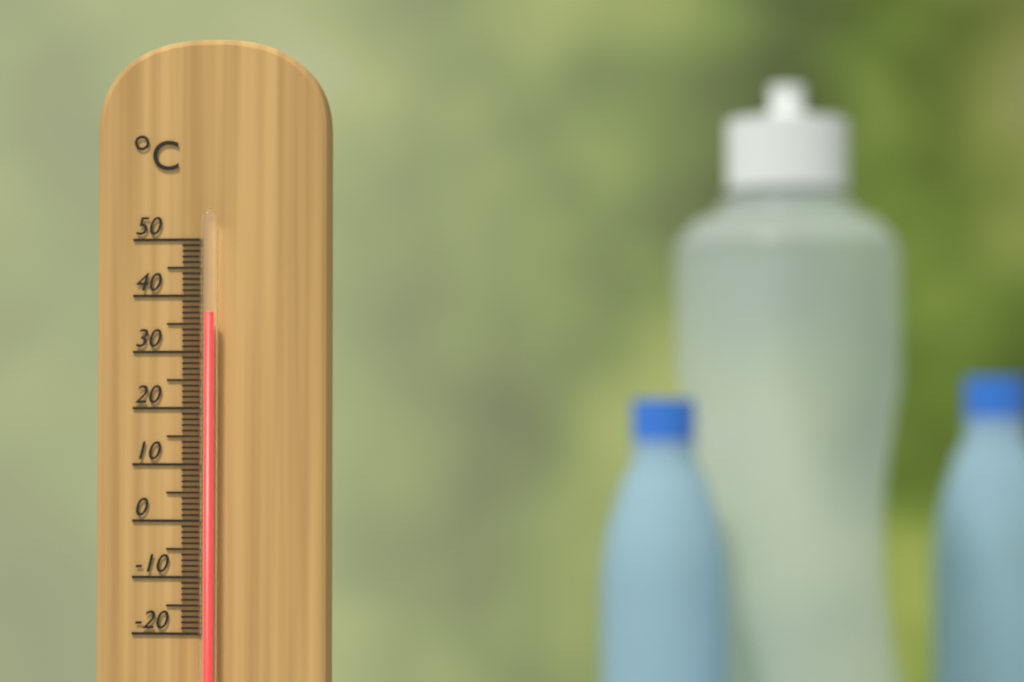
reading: 37 °C
